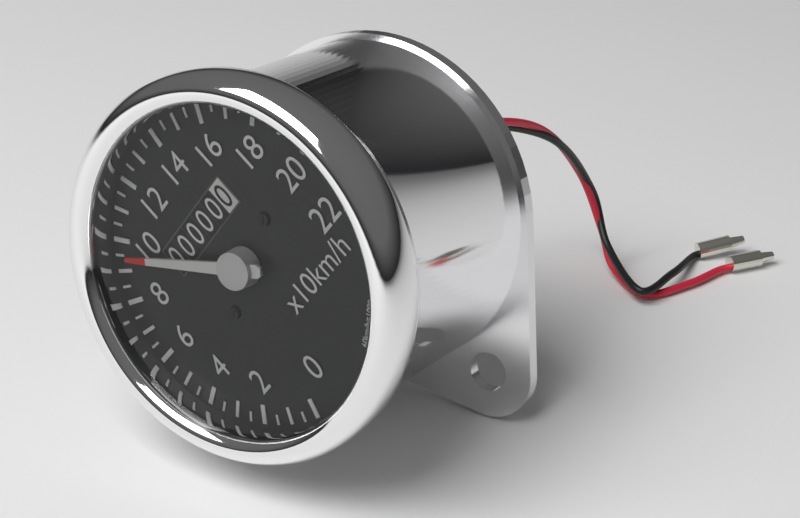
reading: 95 km/h
